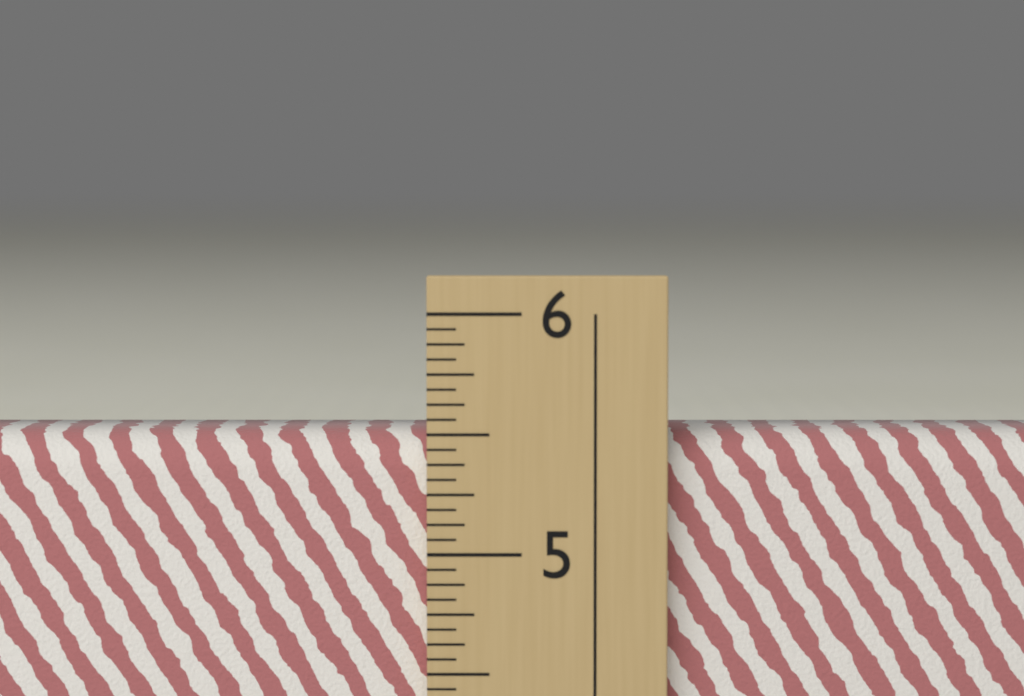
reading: 5.5000 in
